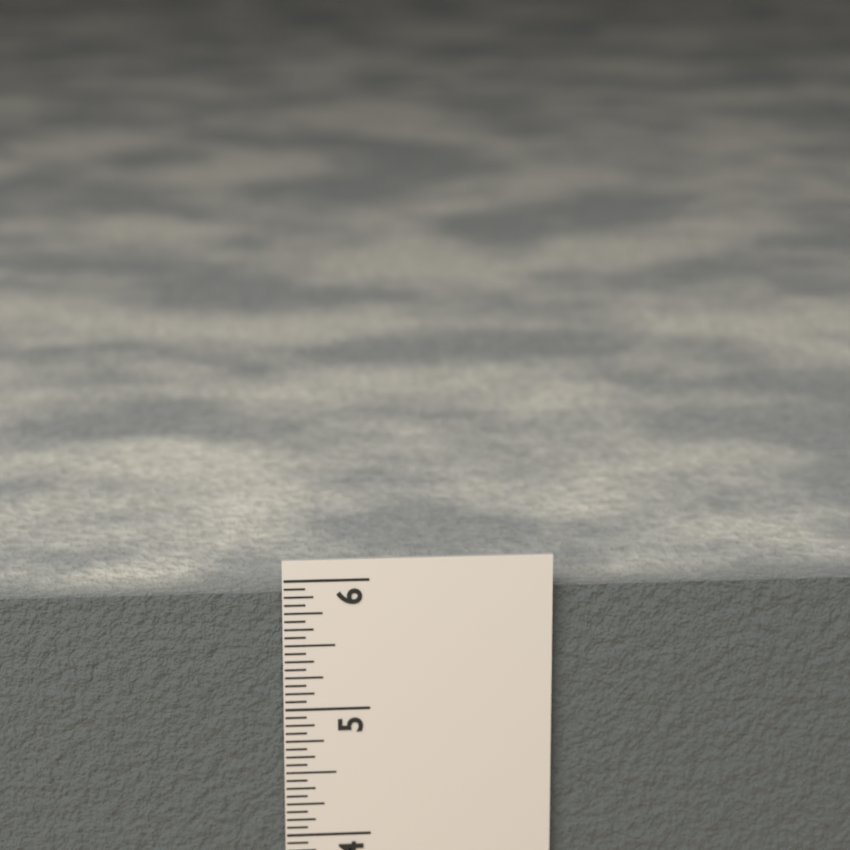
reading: 5.8750 in
